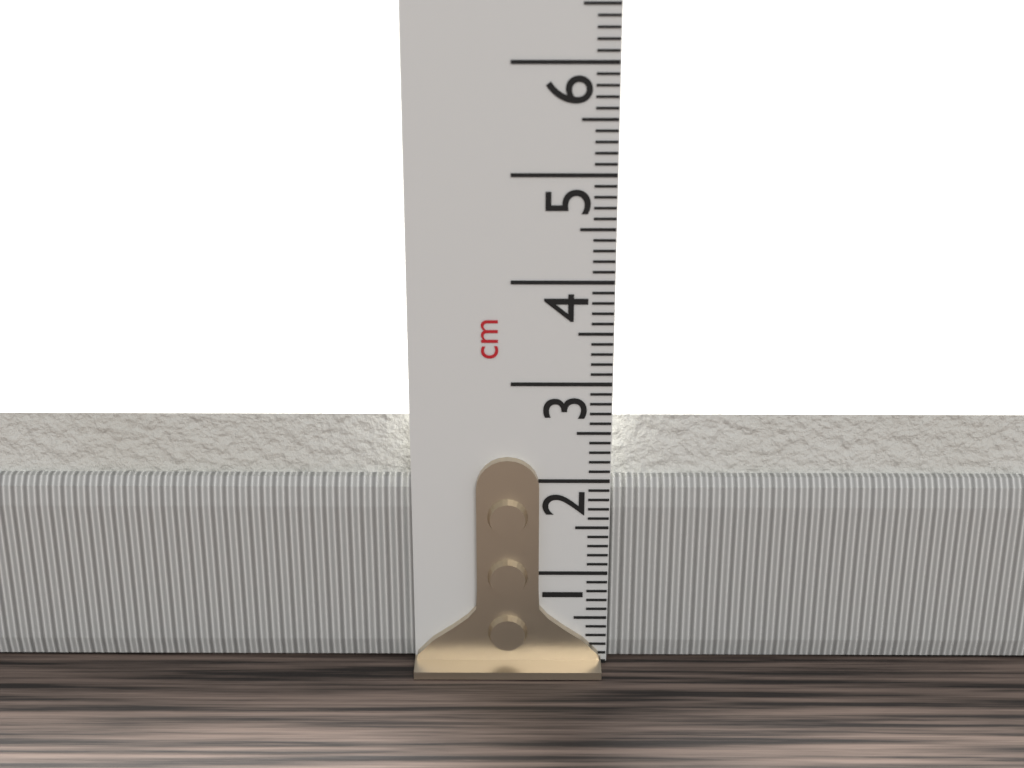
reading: 2.6 cm
